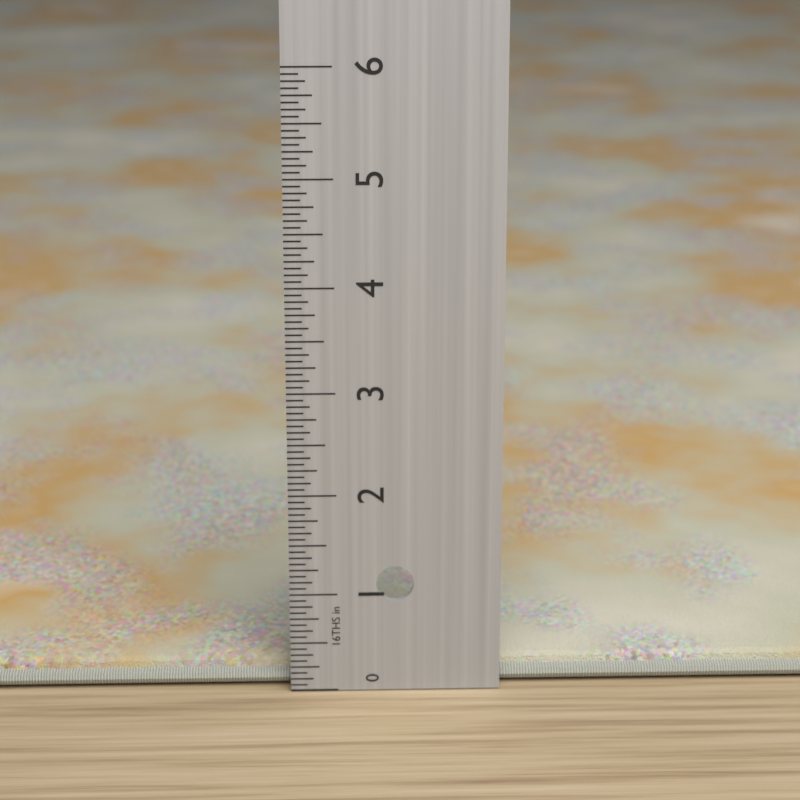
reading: 0.2500 in
